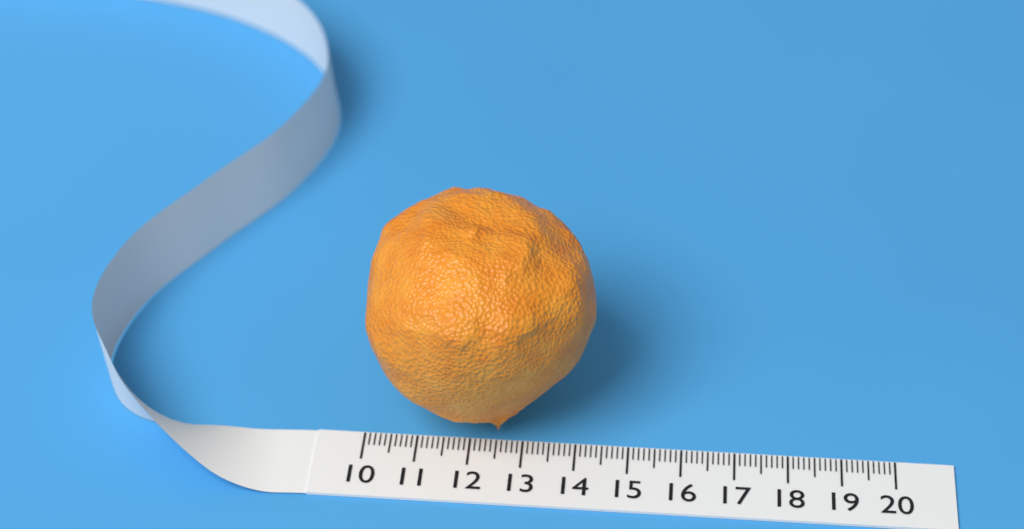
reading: 14.3 (no unit)
